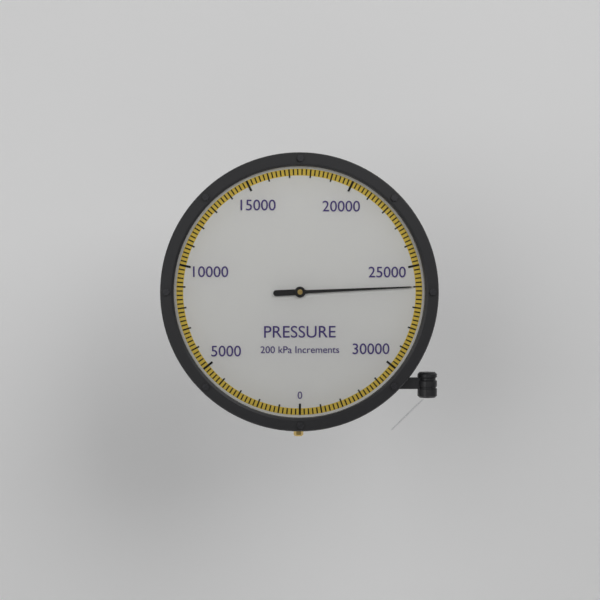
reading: 26000 kPa
